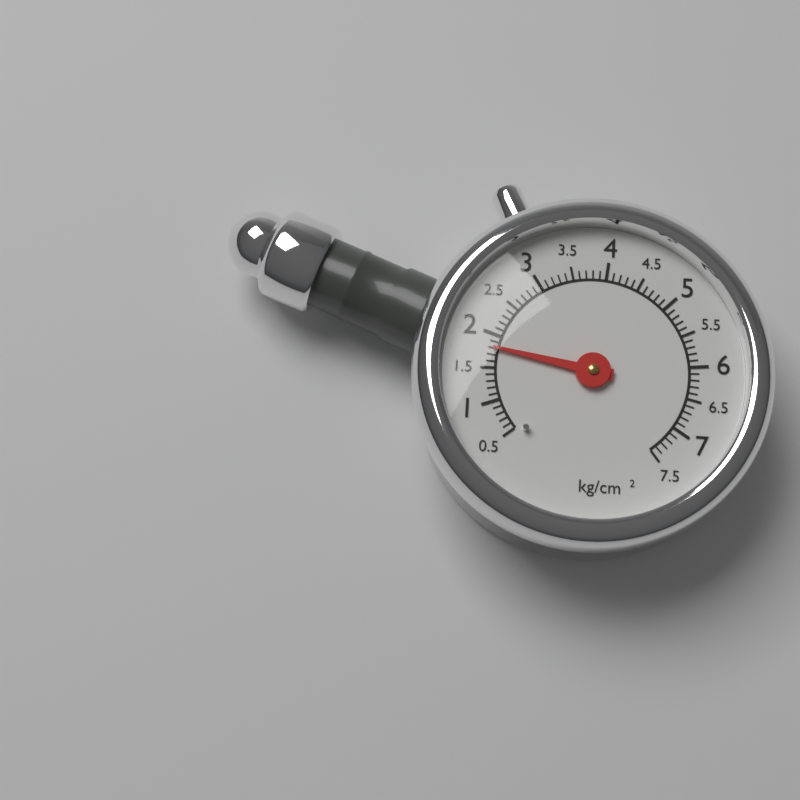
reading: 1.8 kg/cm²
